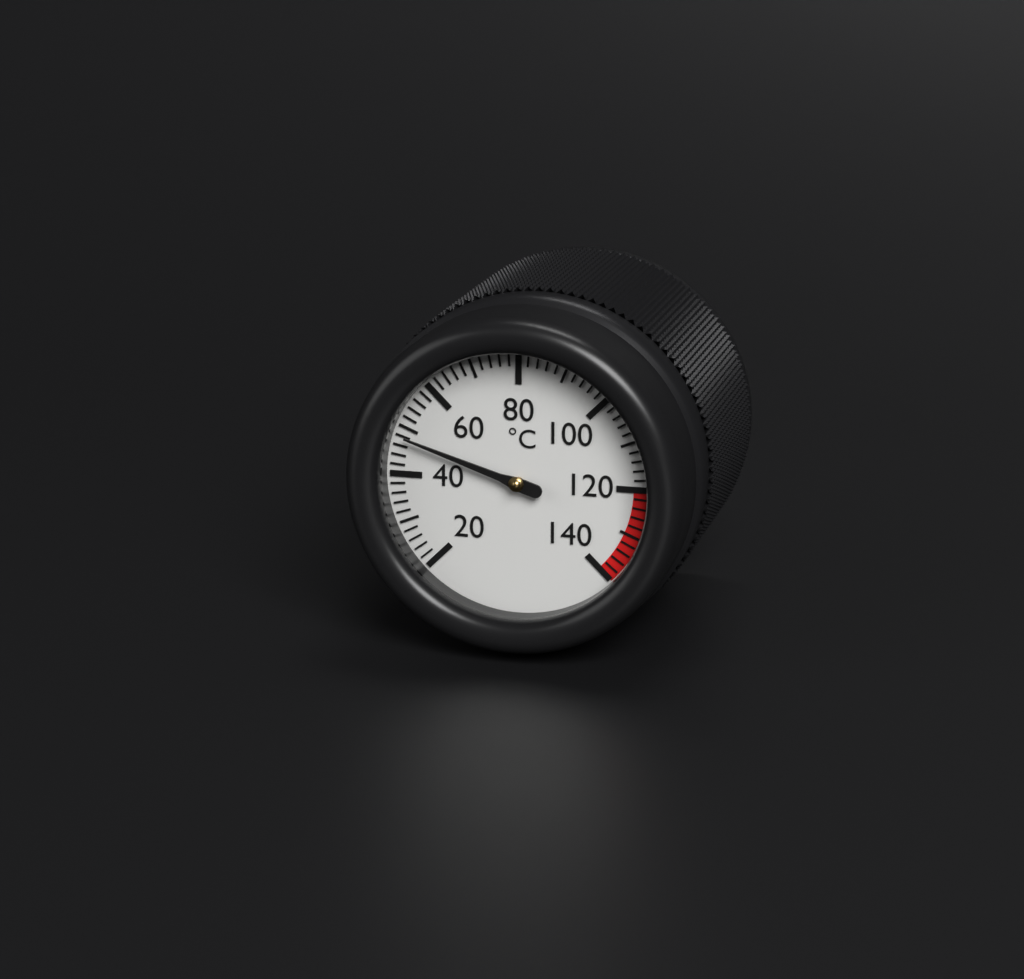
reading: 48 °C
